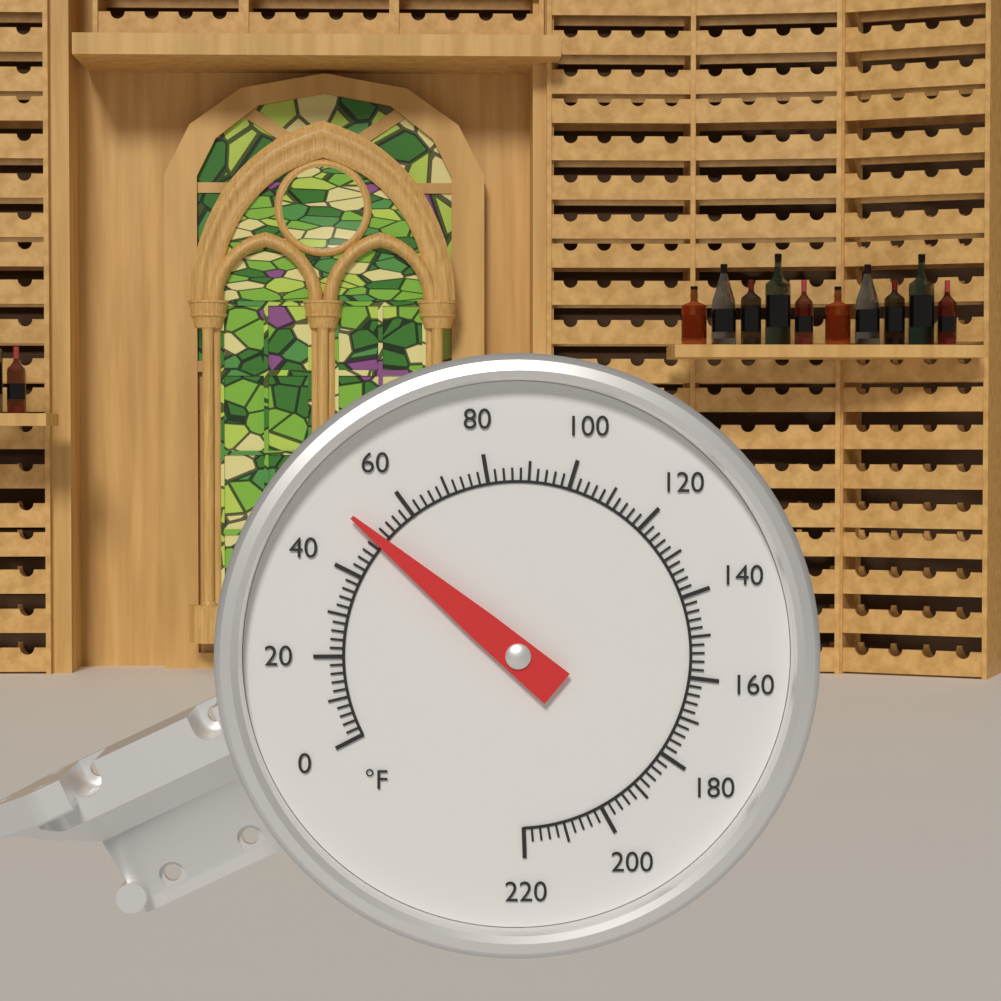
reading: 50 °F
